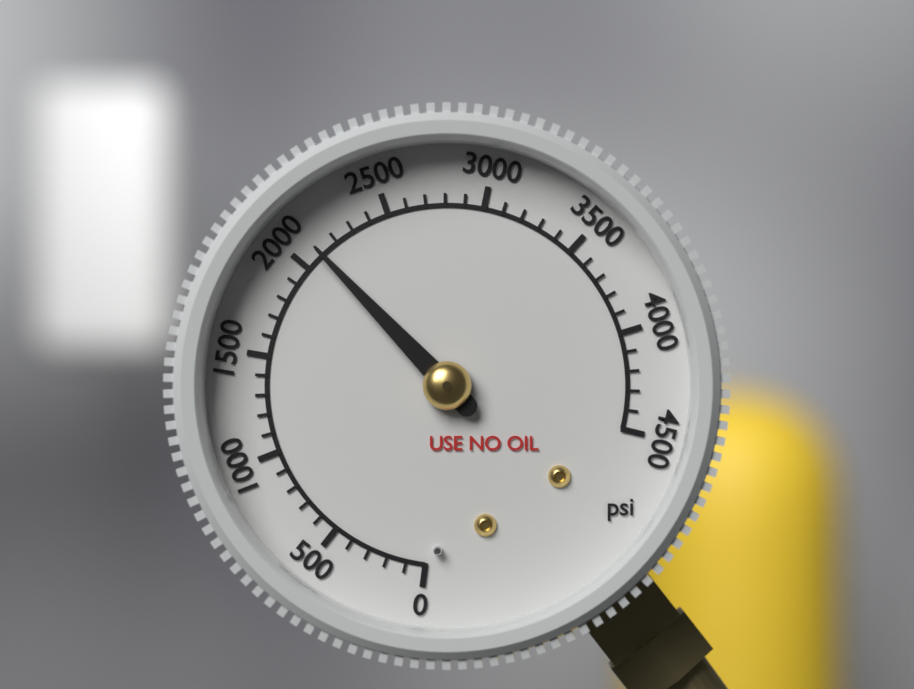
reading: 2100 psi
